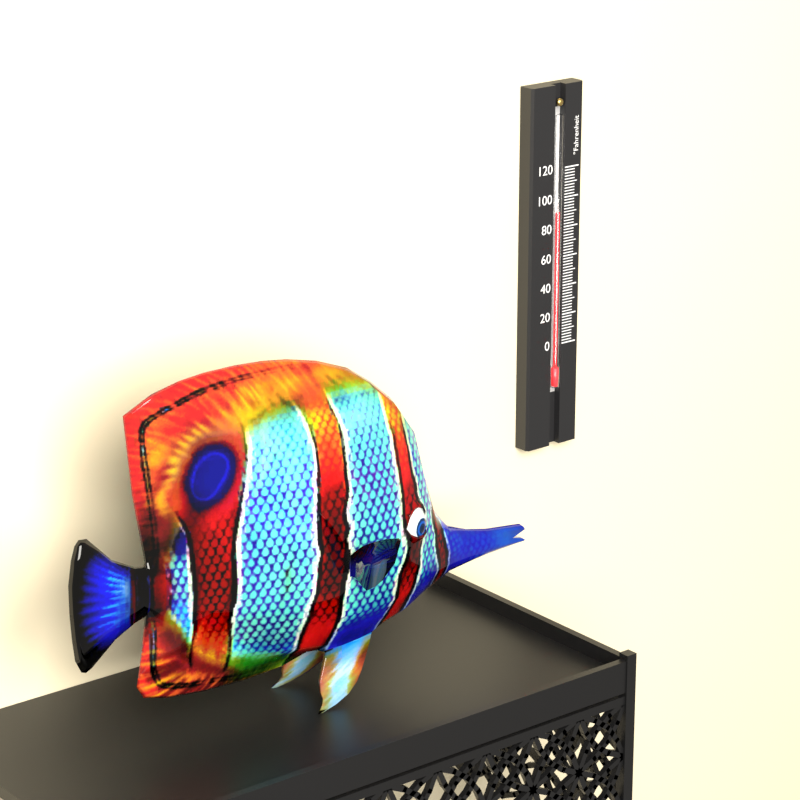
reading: 90 °F
